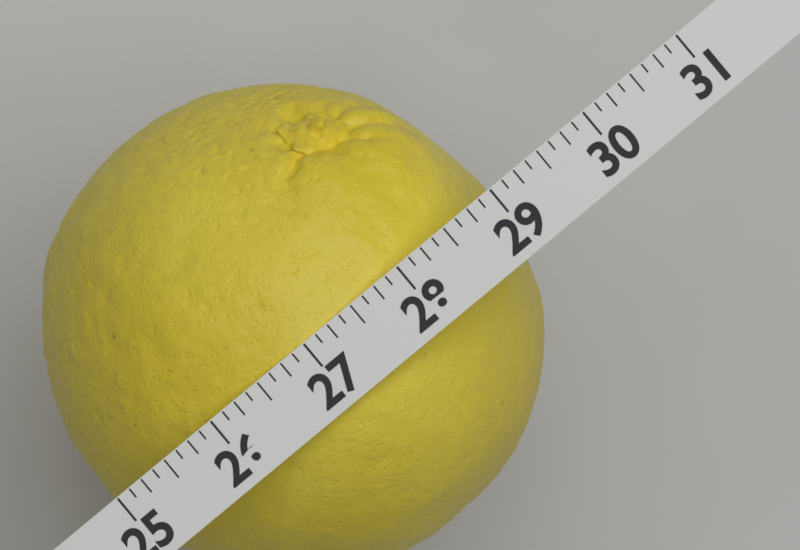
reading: 29.000 (no unit)
